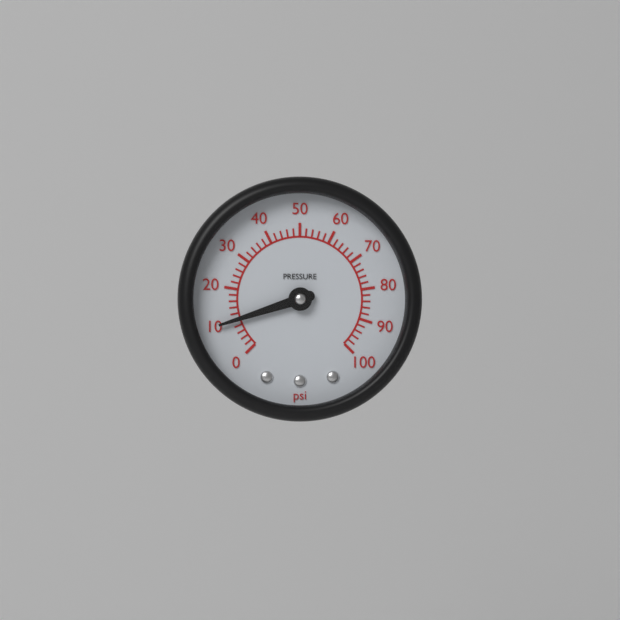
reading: 10 psi
